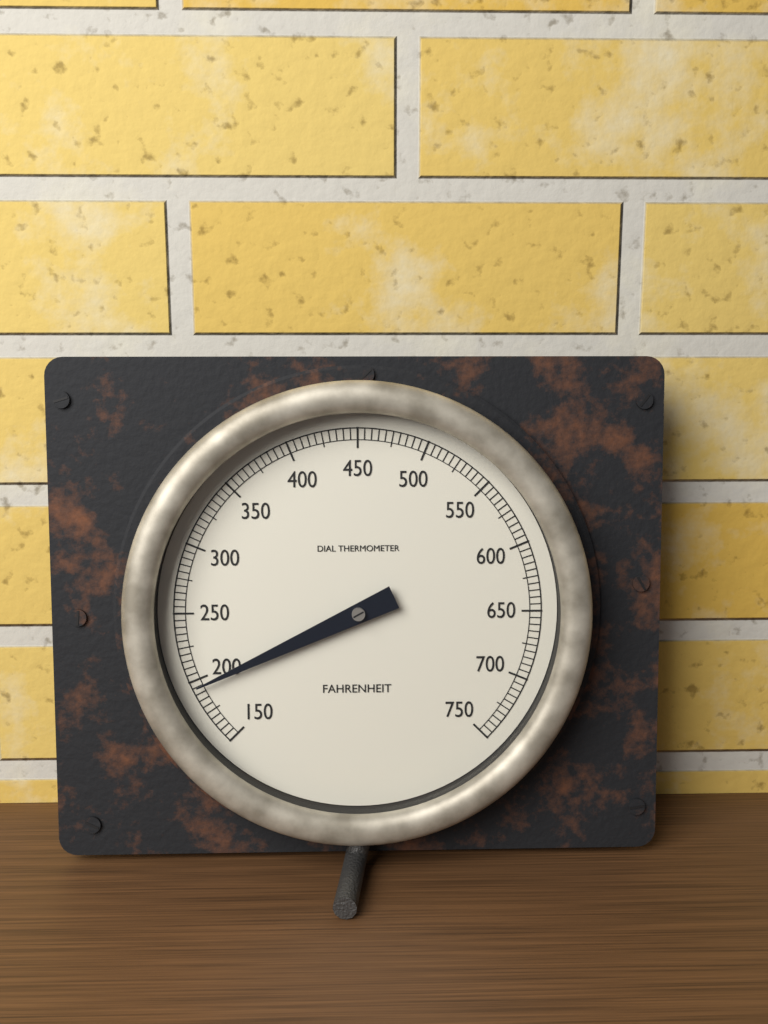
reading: 195 °F
